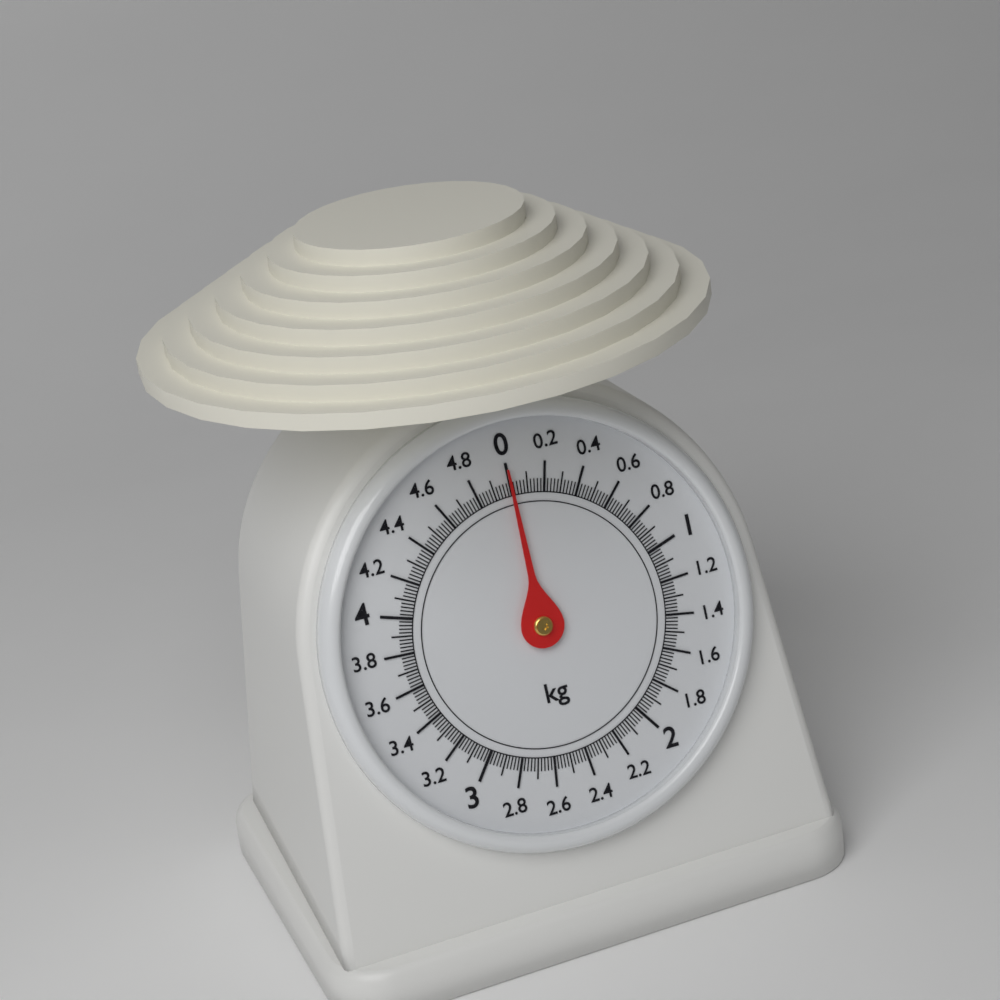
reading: 0.00 kg
